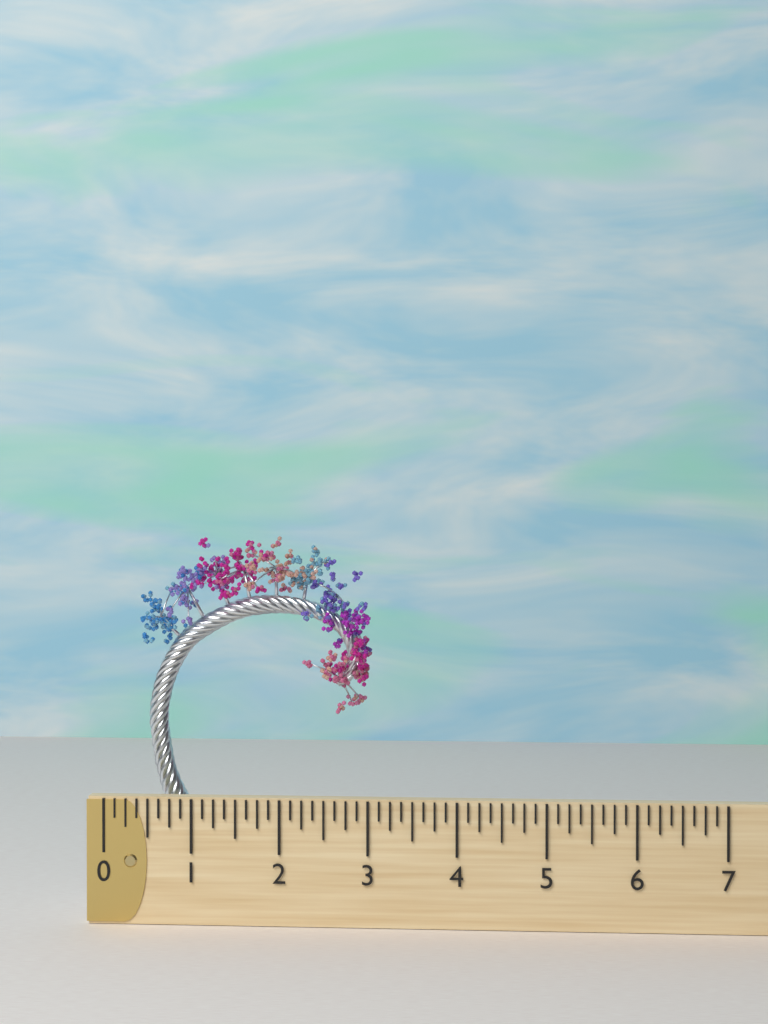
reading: 3.000 (no unit)
